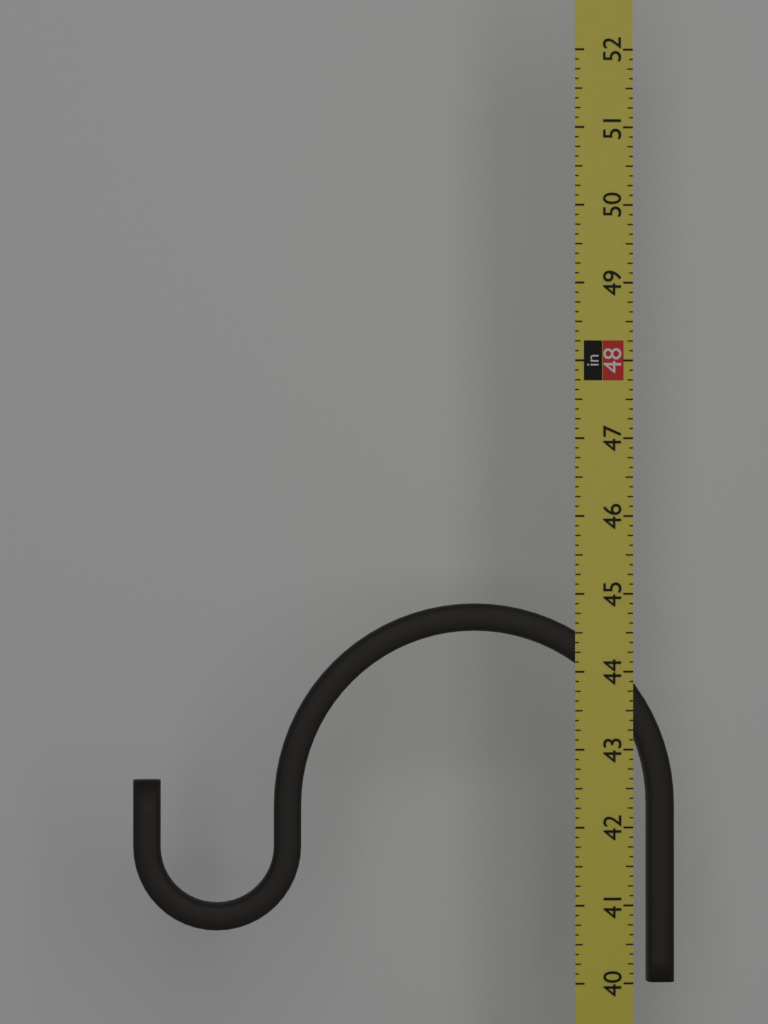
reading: 44.875 in
